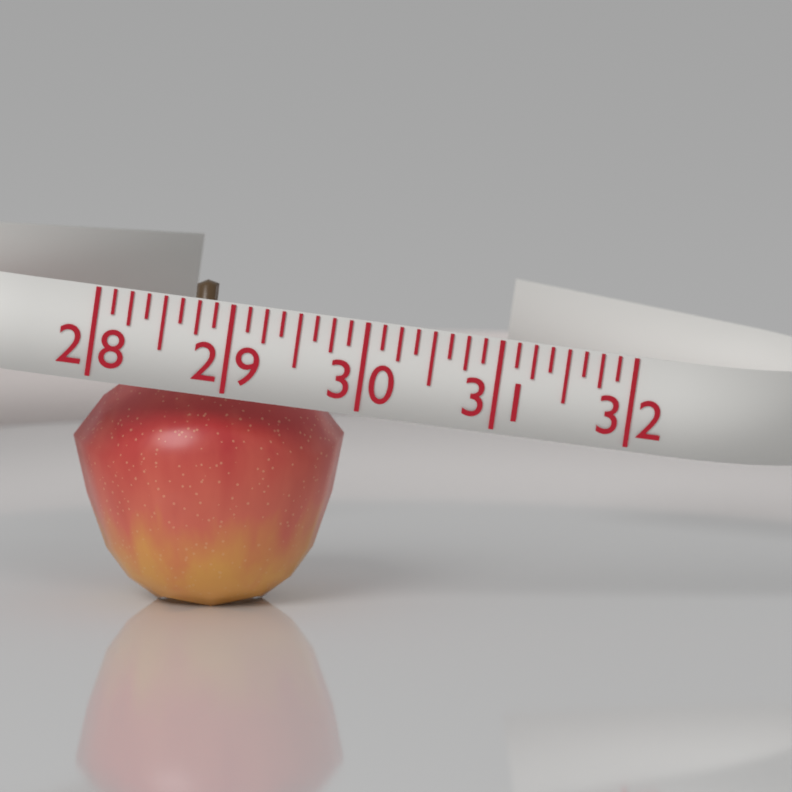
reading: 30.000 (no unit)
